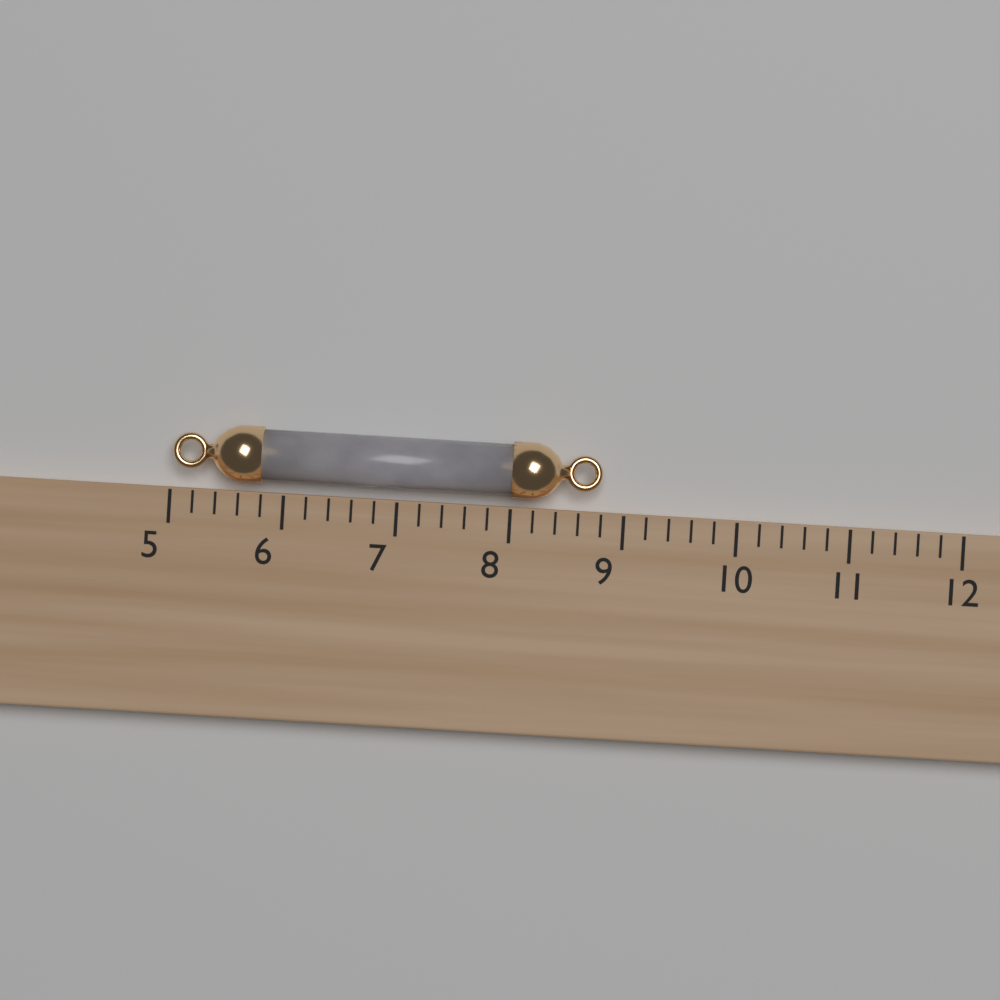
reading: 8.8 (no unit)
